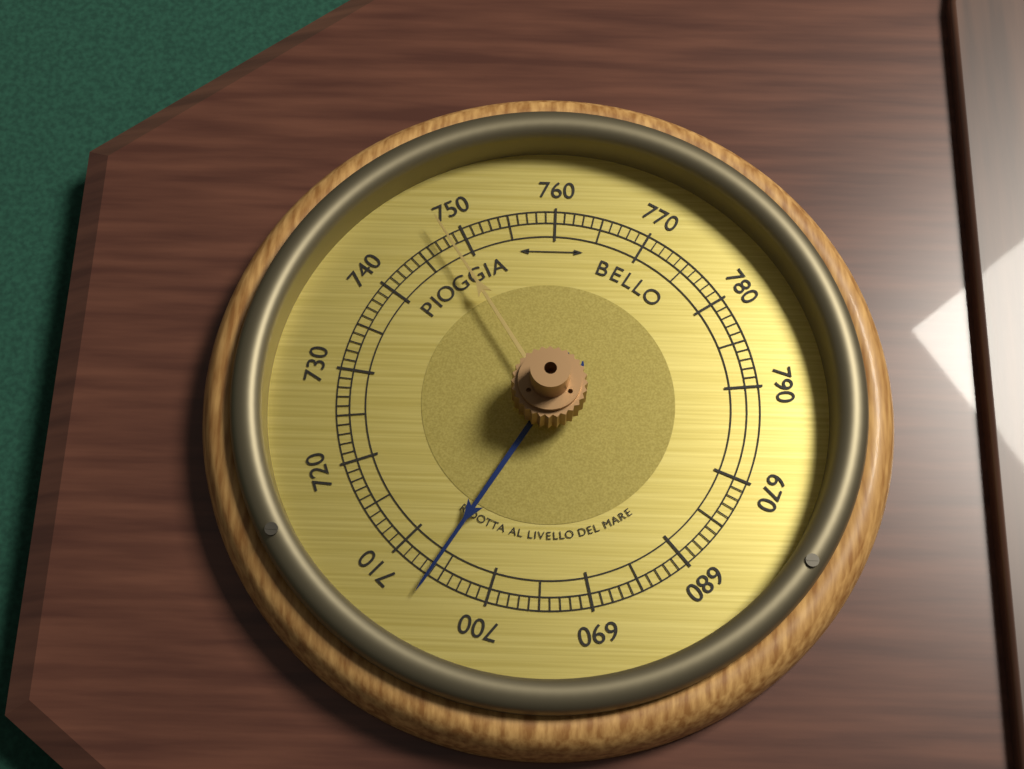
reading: 706 (no unit)
